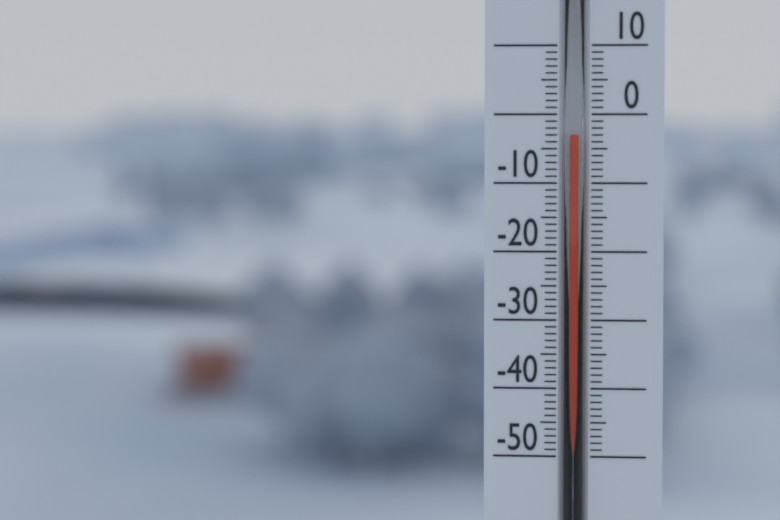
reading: -3 (no unit)
